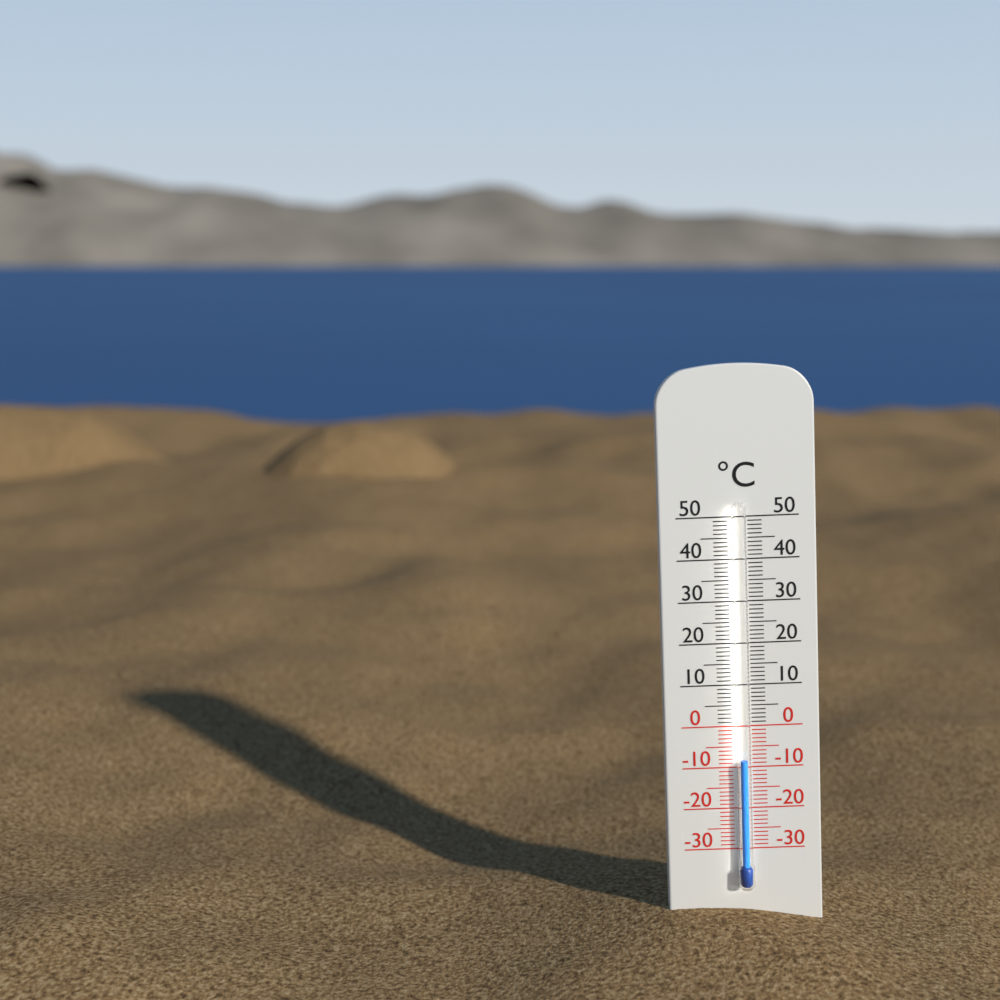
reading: -8 °C
